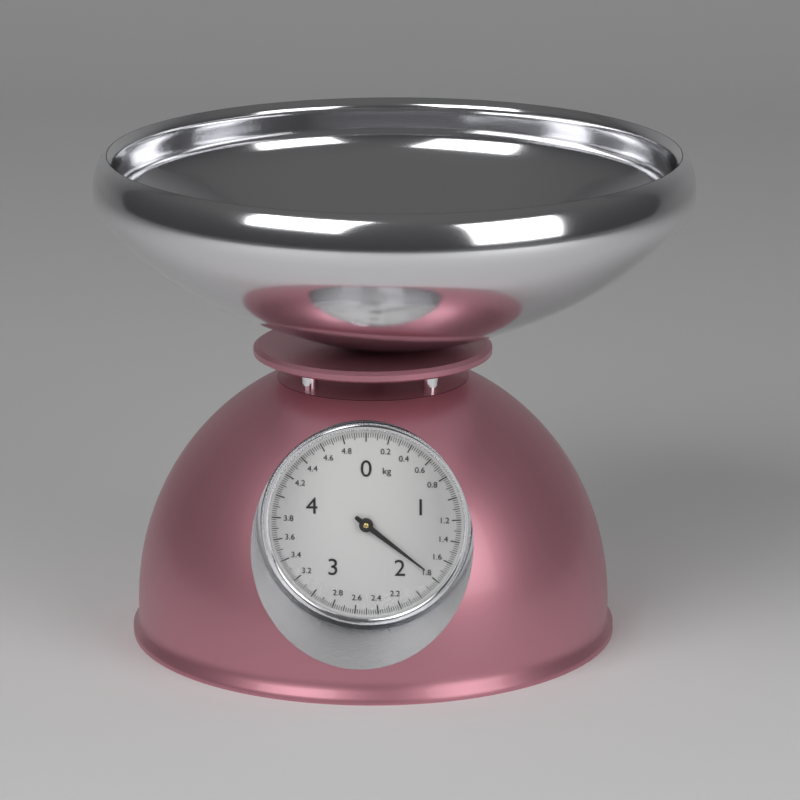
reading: 1.78 kg
